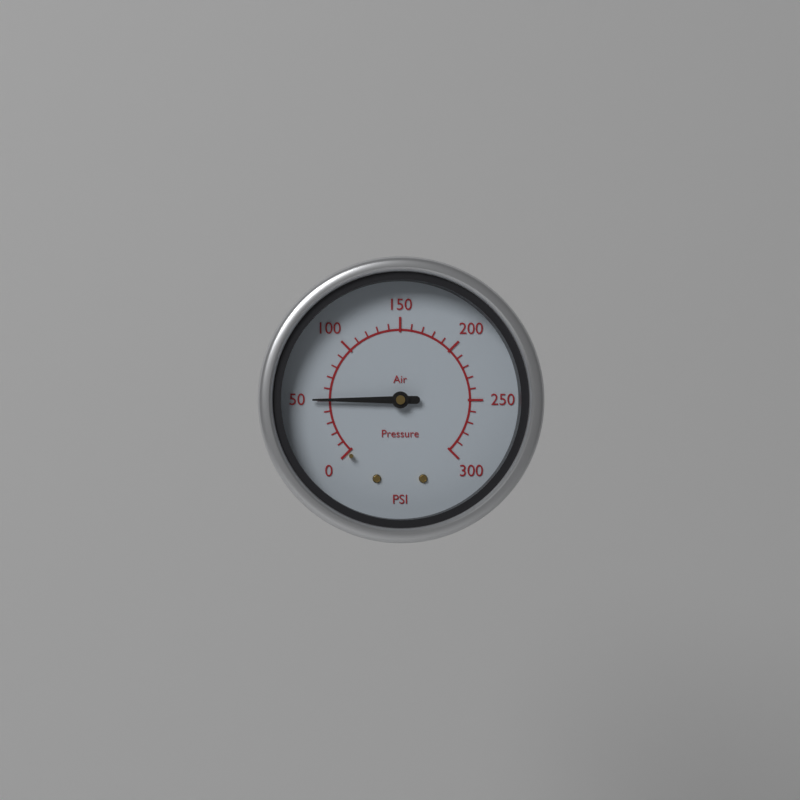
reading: 50 psi
